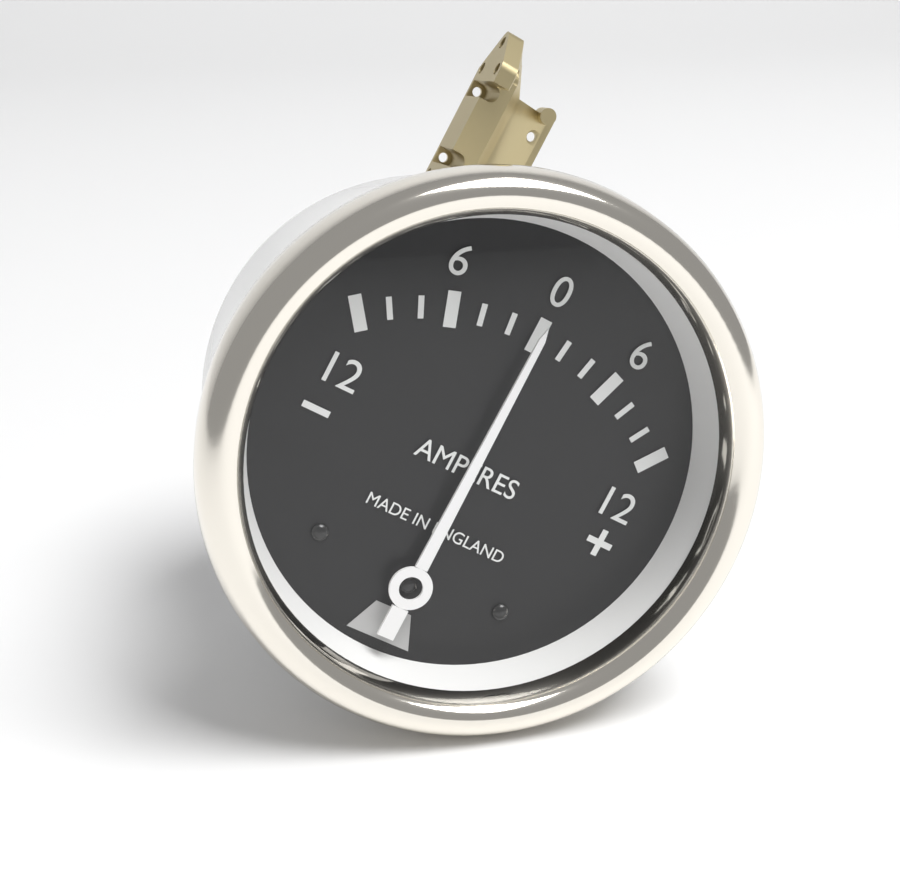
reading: 0 A
